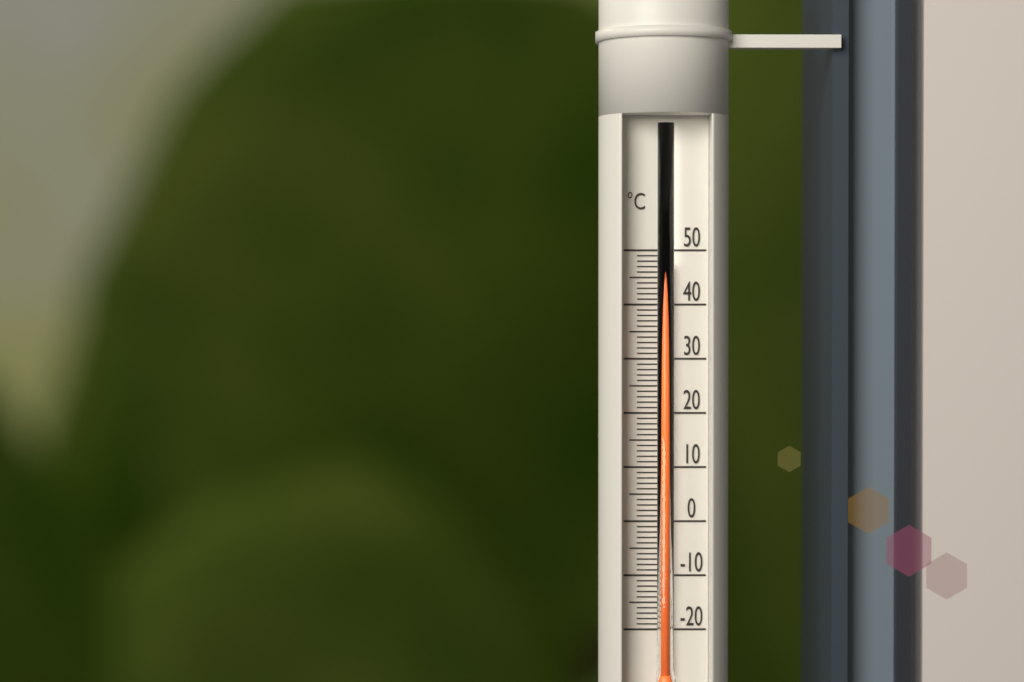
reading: 48 °C
